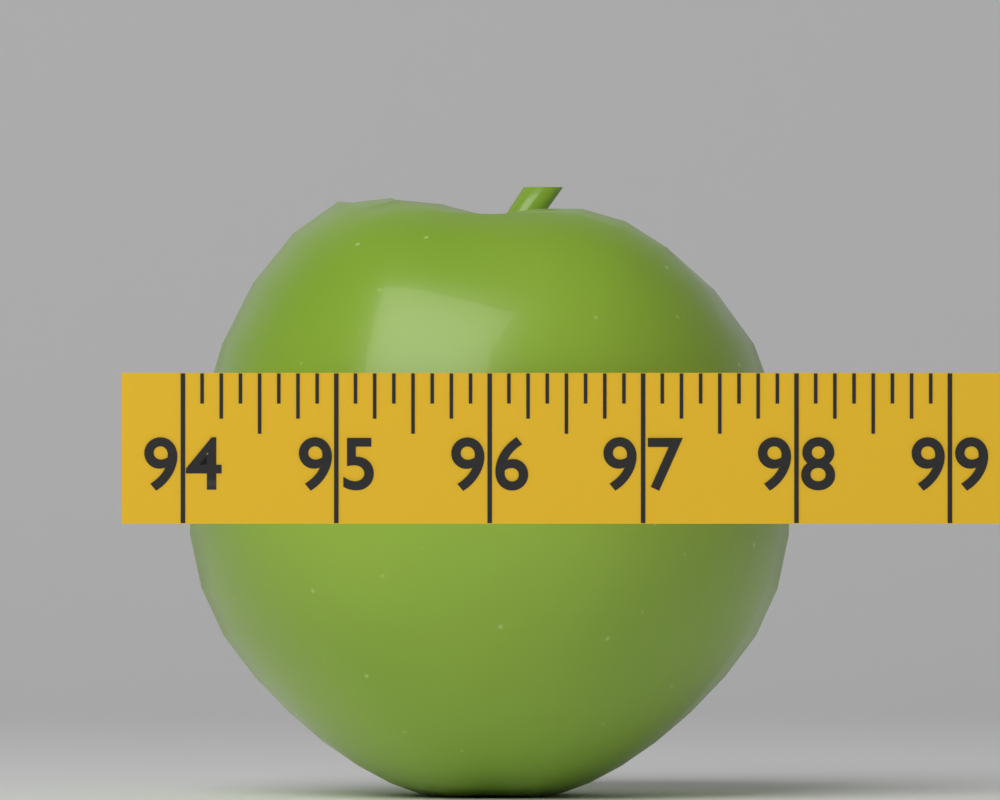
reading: 98.000 (no unit)
